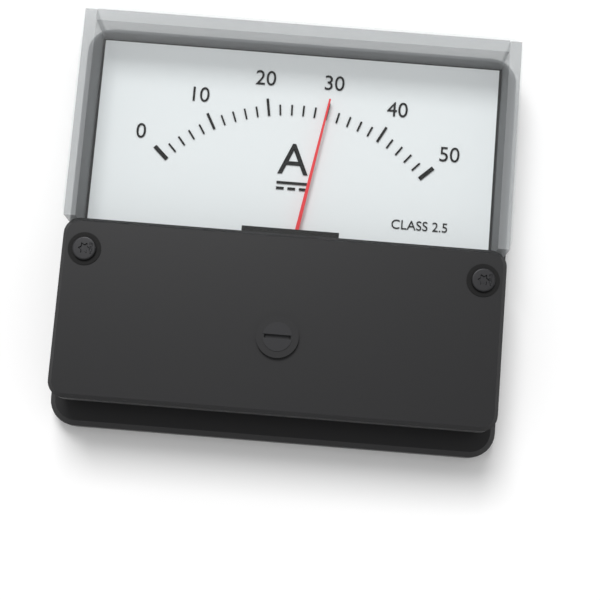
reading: 30 A
